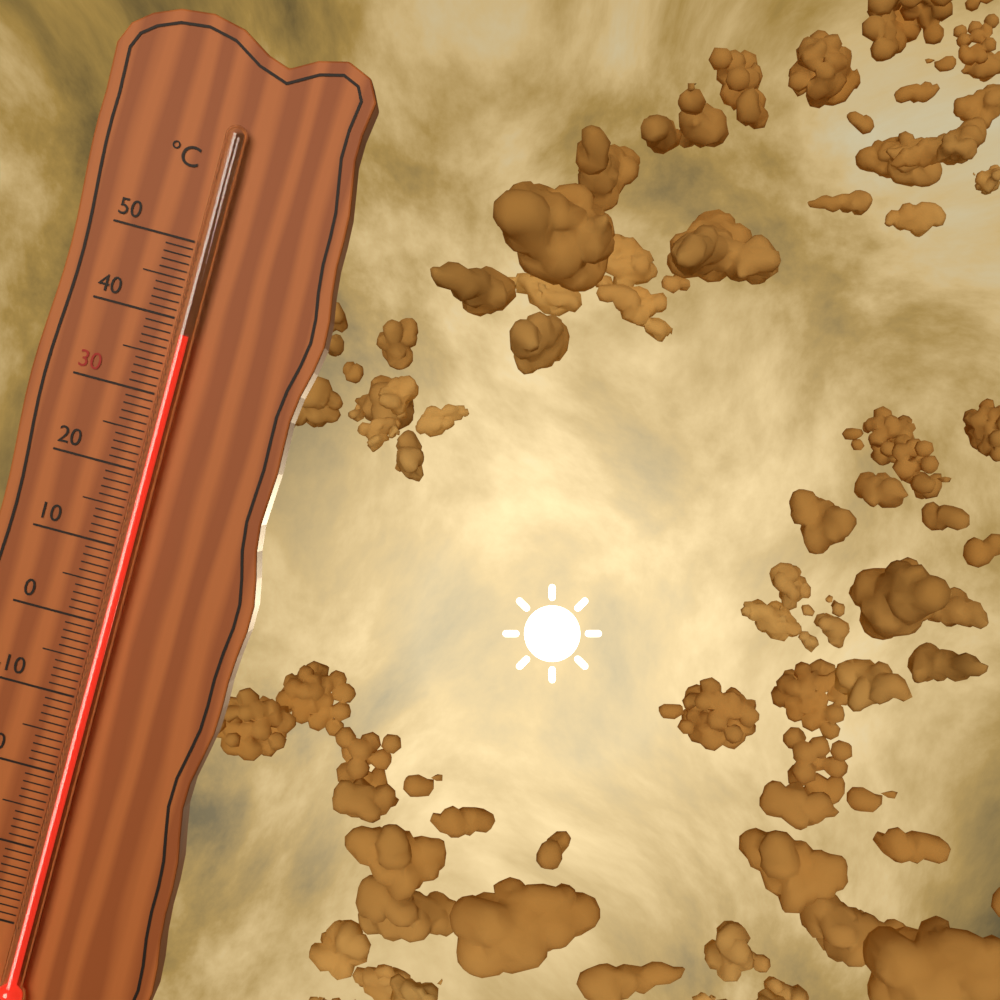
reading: 38 °C
